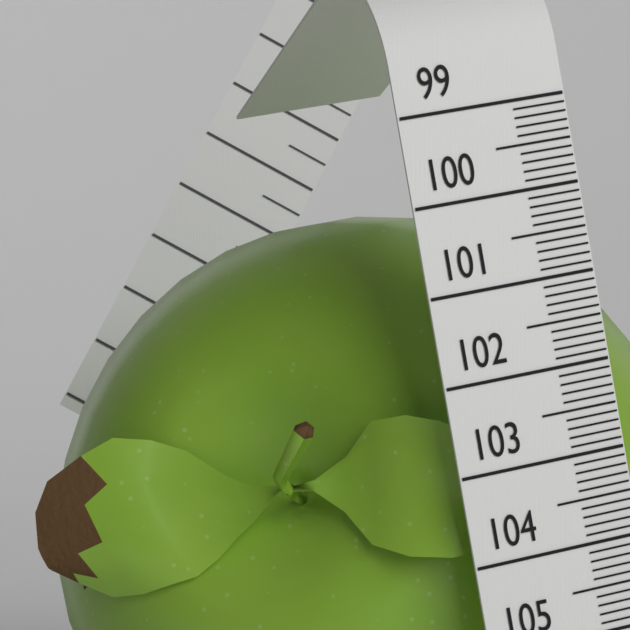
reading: 100.0 (no unit)
